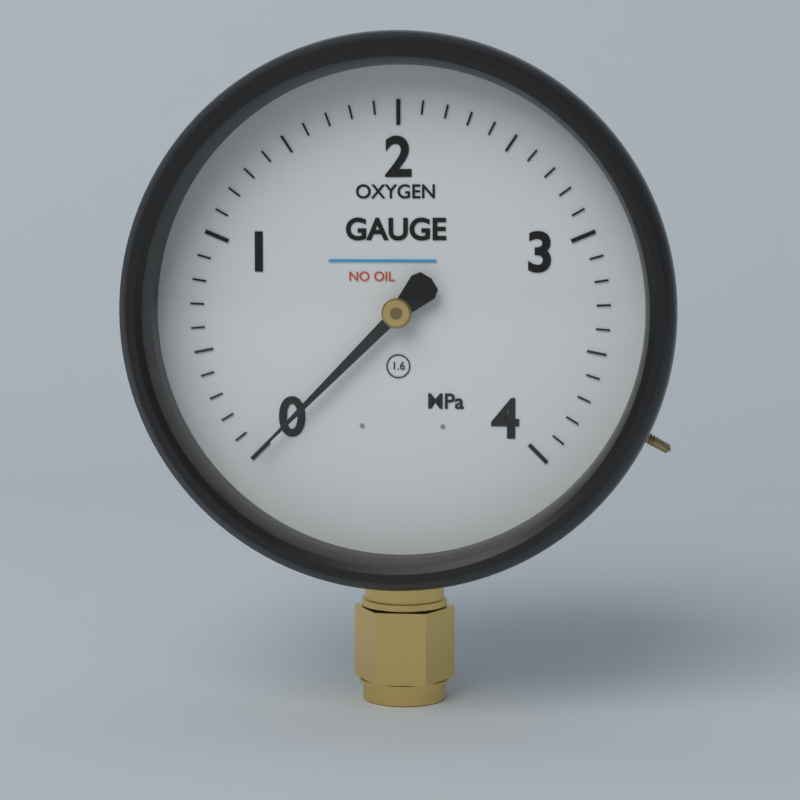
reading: 0.0 MPa
